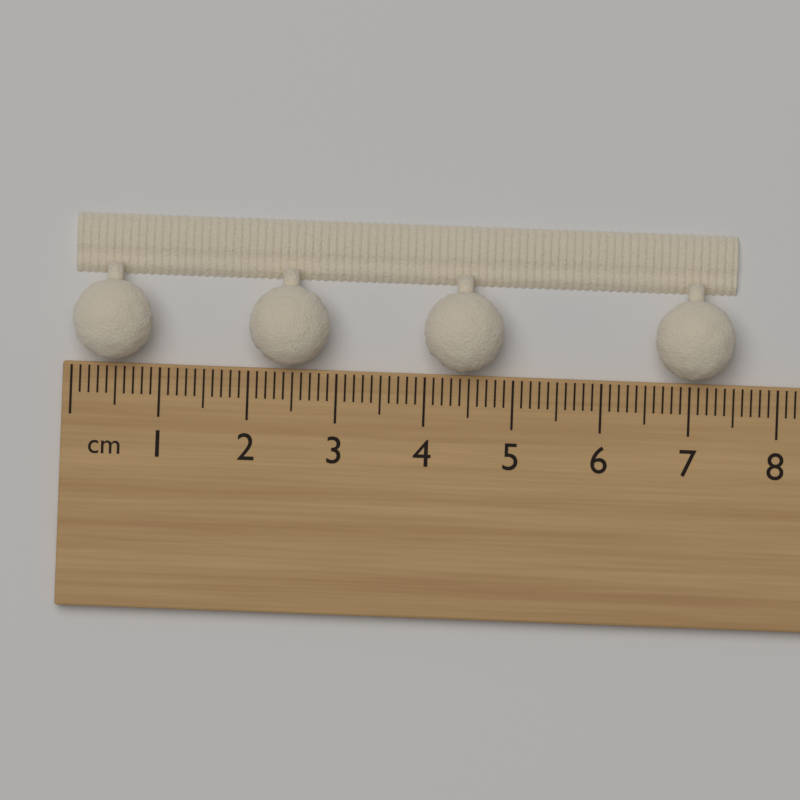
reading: 7.5 cm
